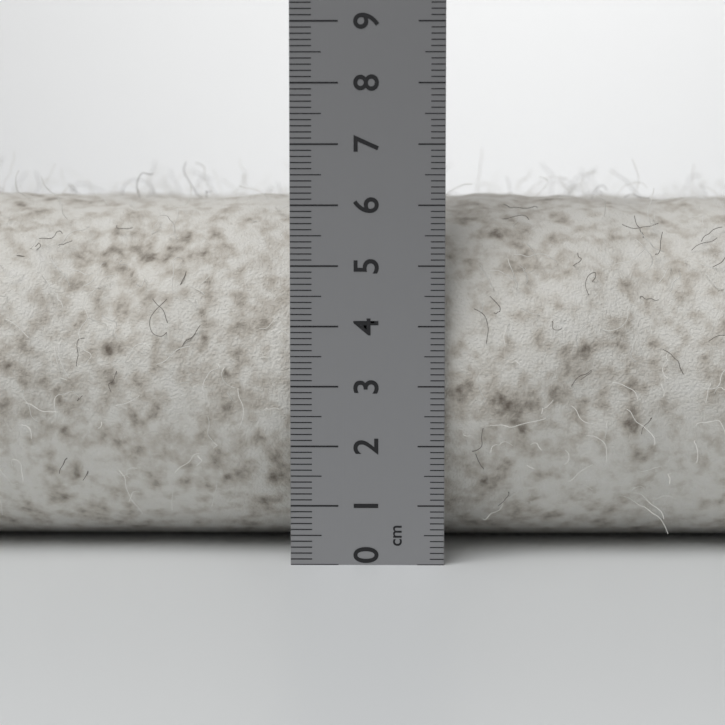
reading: 6.3 cm
